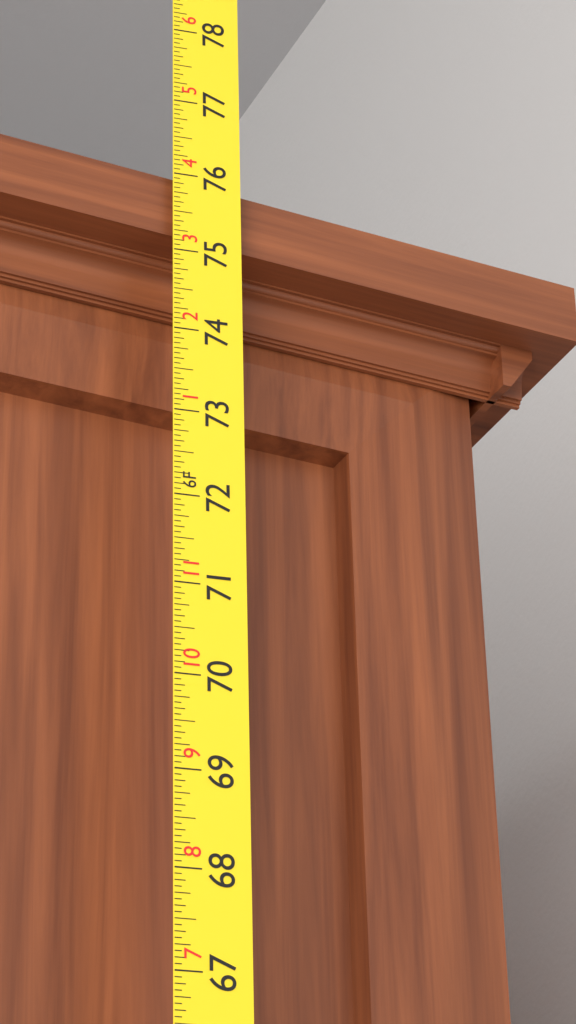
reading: 76.0000 in
